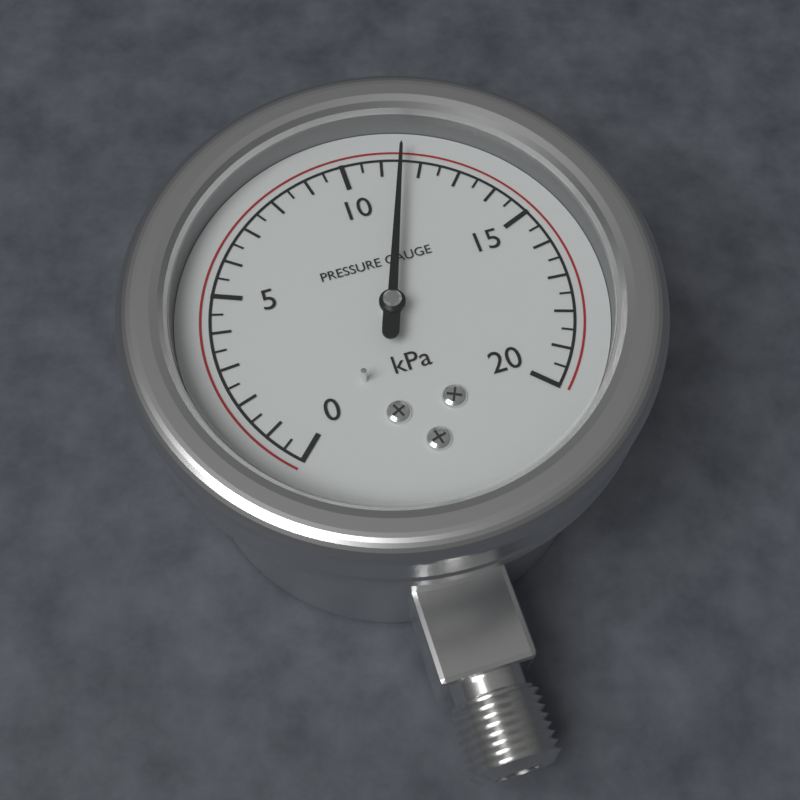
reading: 11.5 kPa
